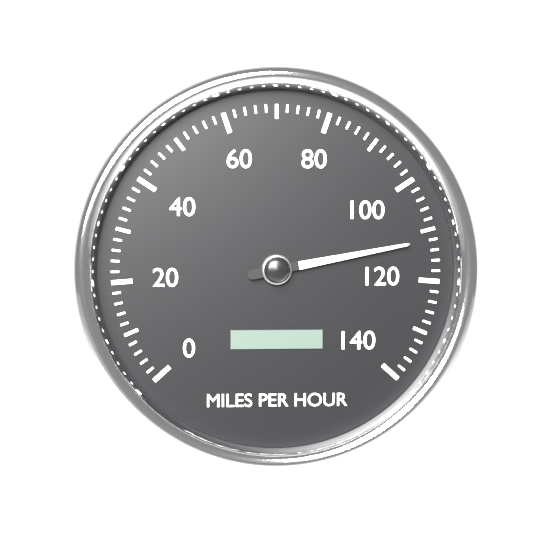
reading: 112 mph
